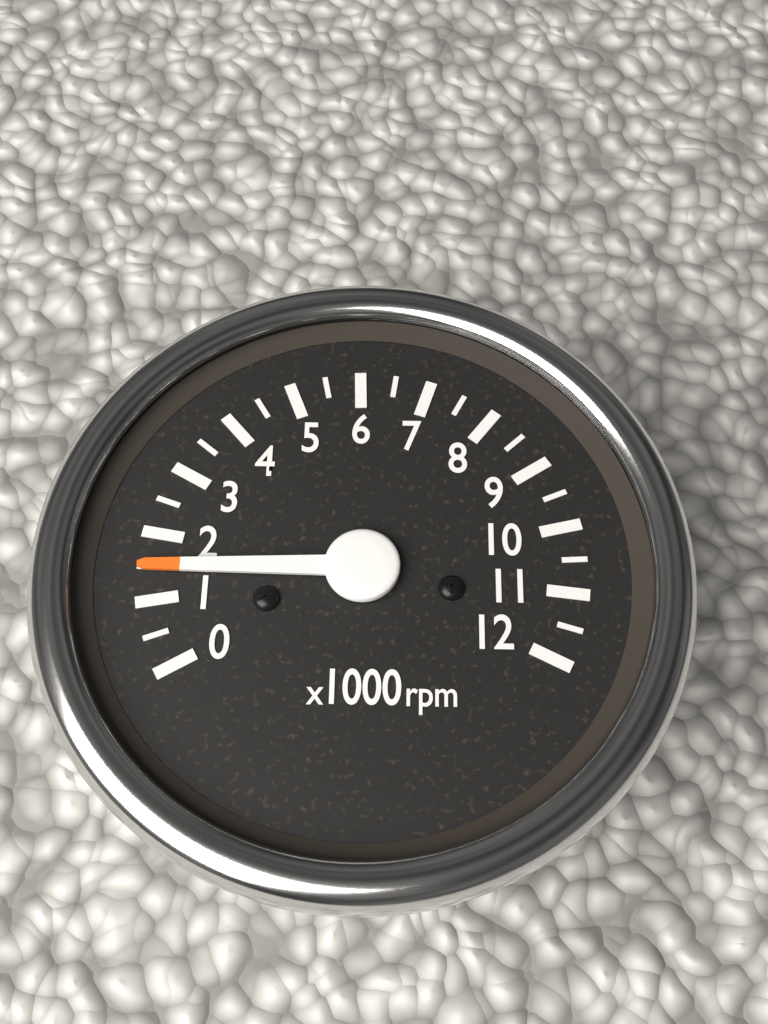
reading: 1500 rpm
